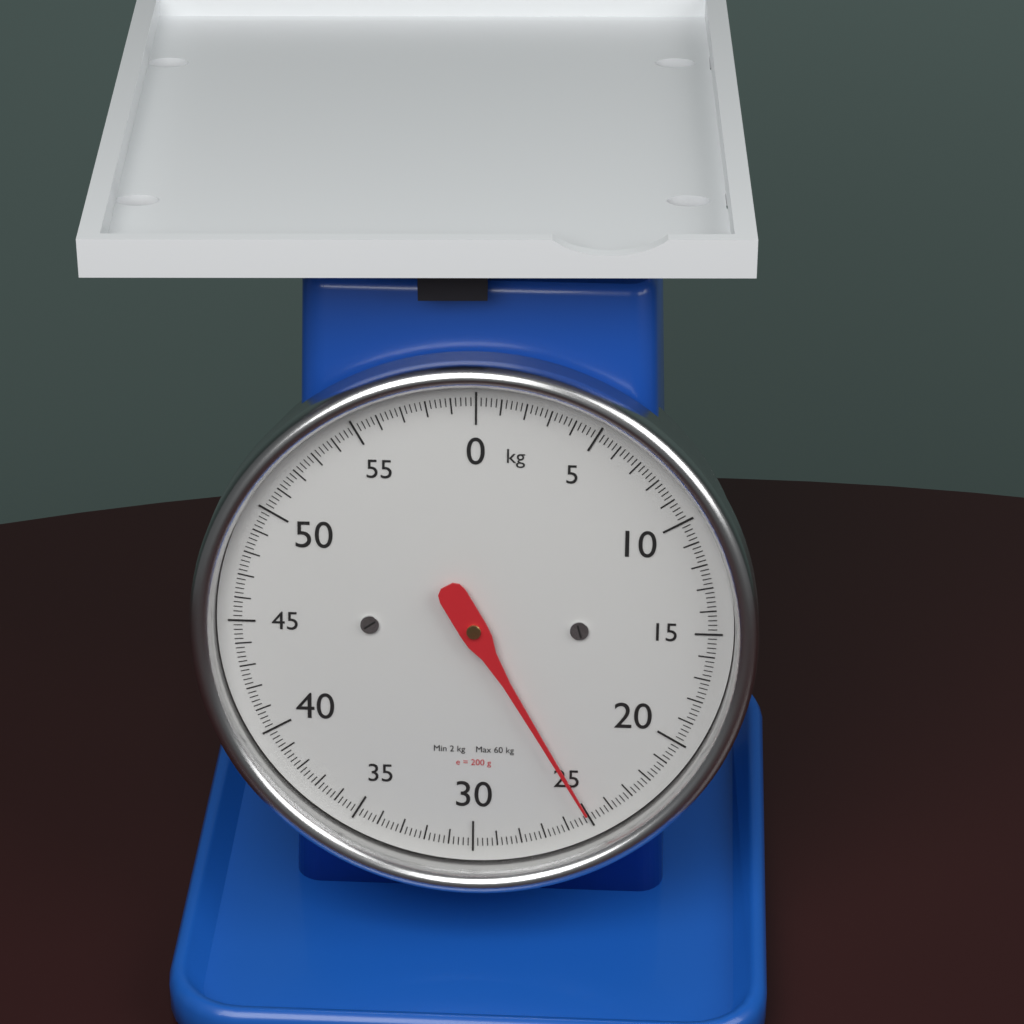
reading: 25.0 kg
